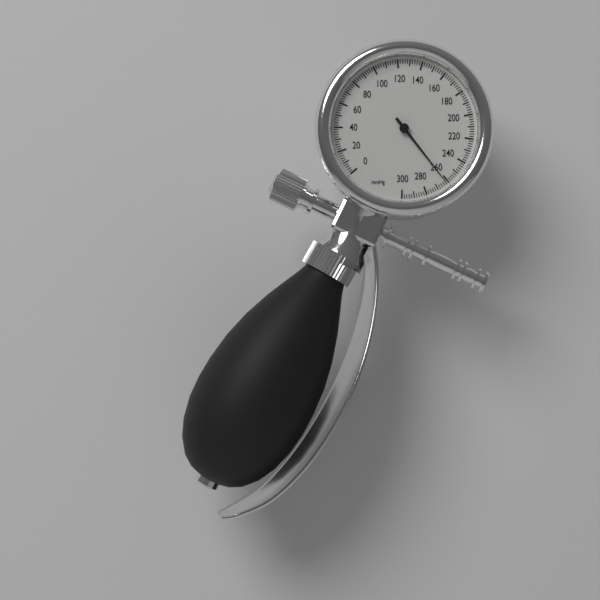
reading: 262 mmHg
